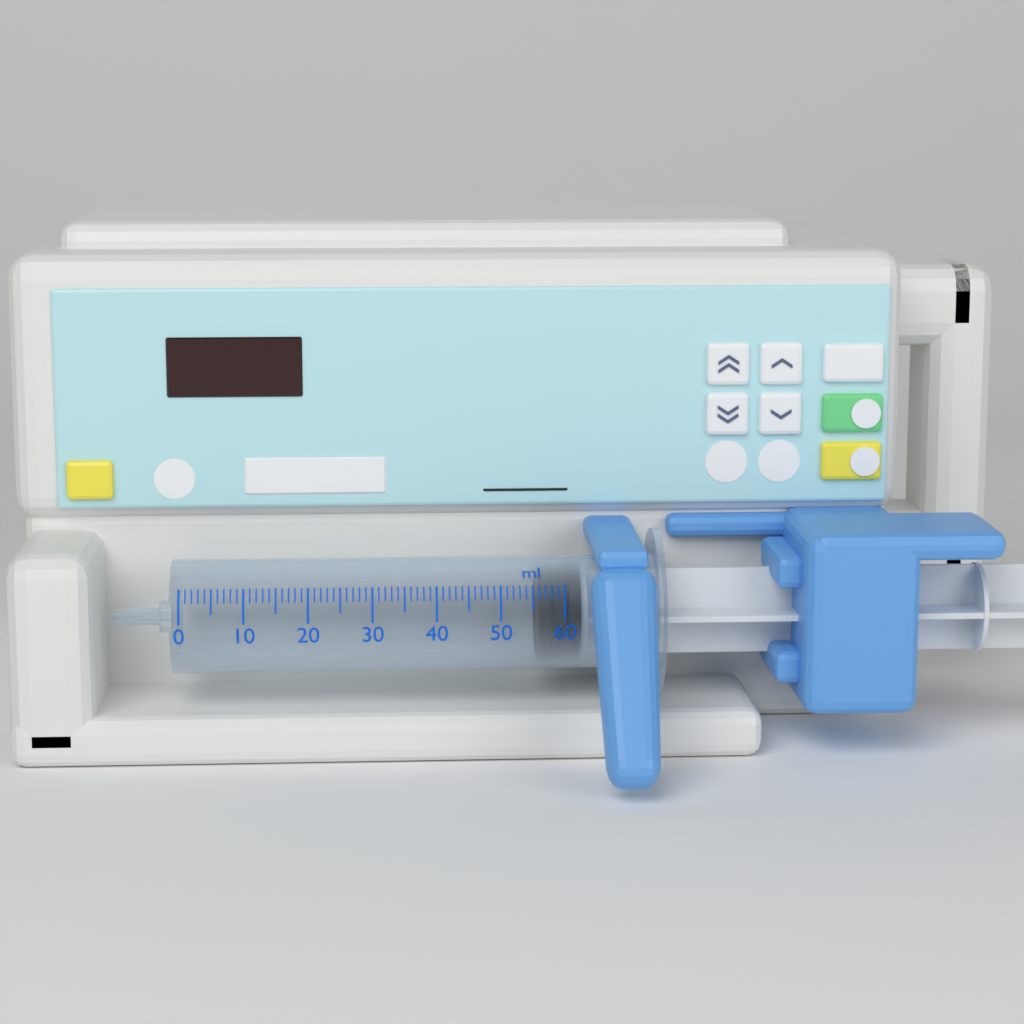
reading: 56 ml
